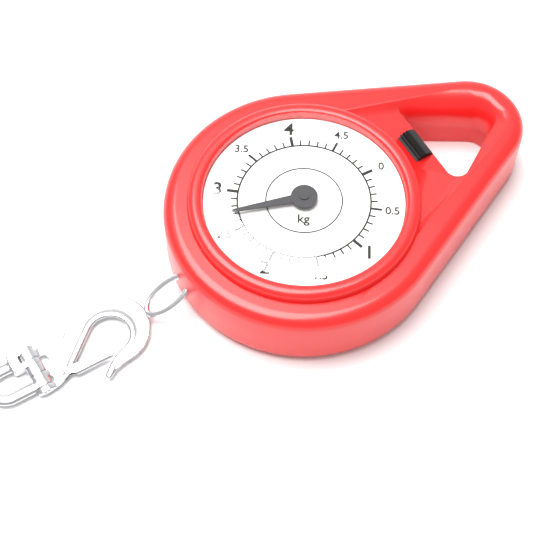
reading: 2.7 kg
